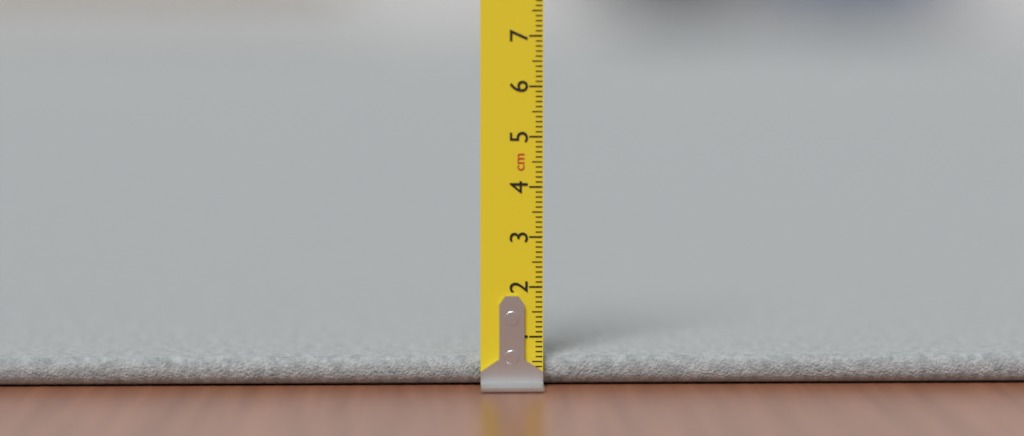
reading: 0.6 cm
